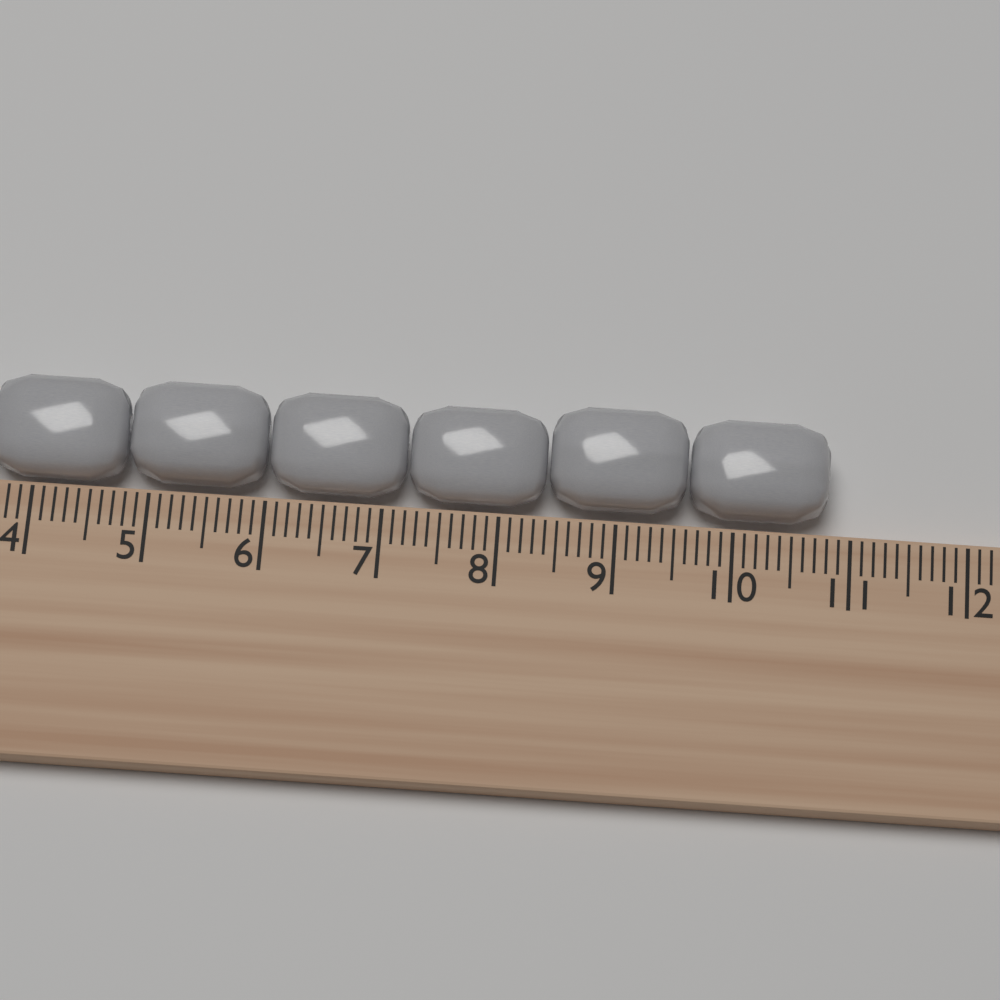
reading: 10.8 cm
